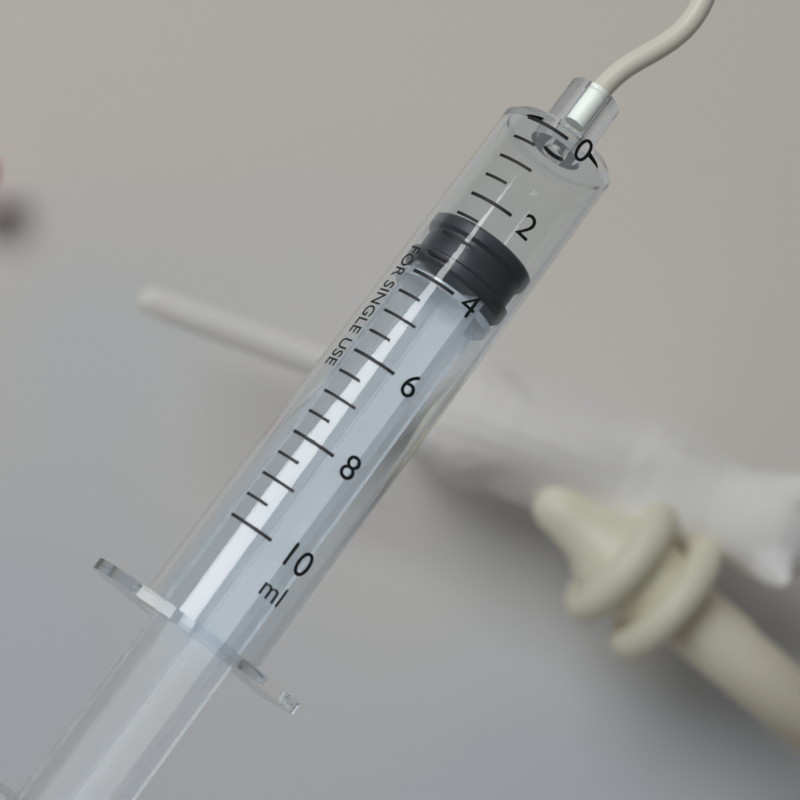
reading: 2.5 ml
